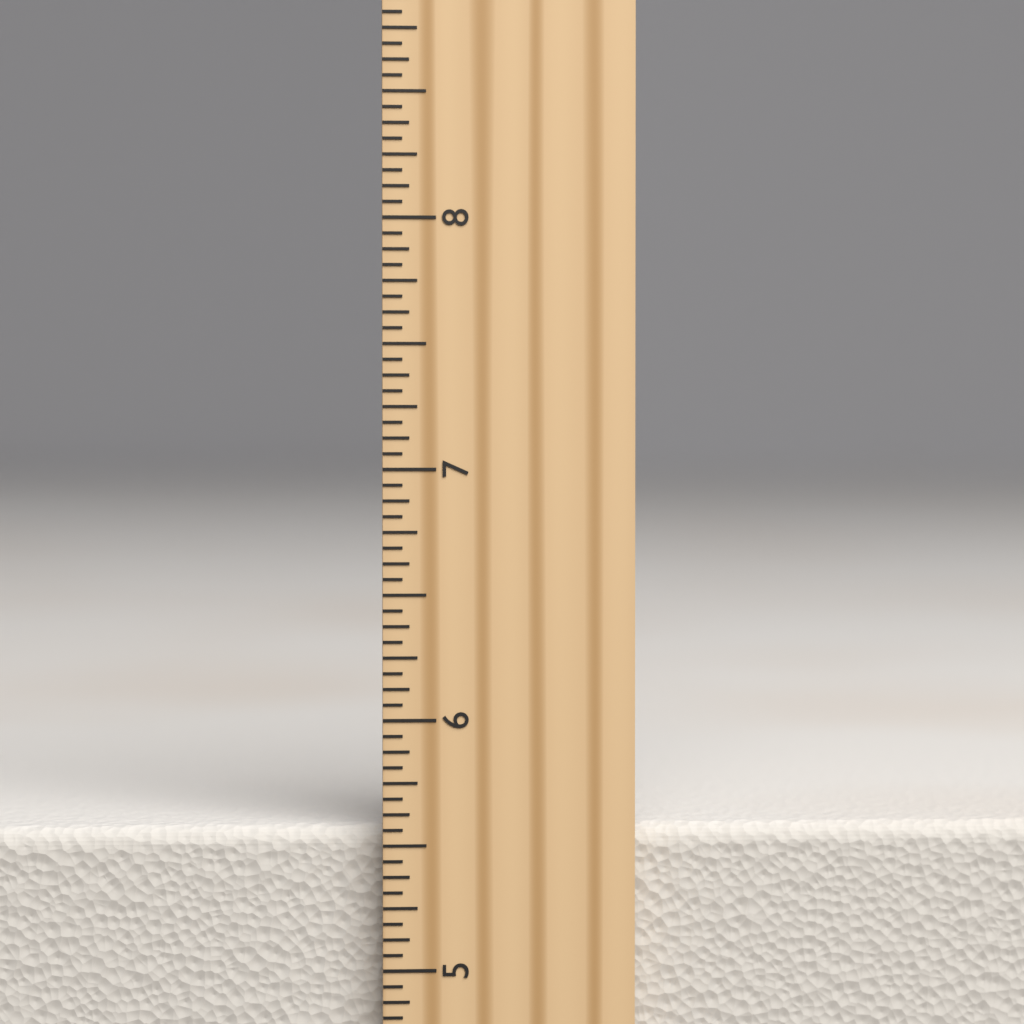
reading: 5.5625 inch
